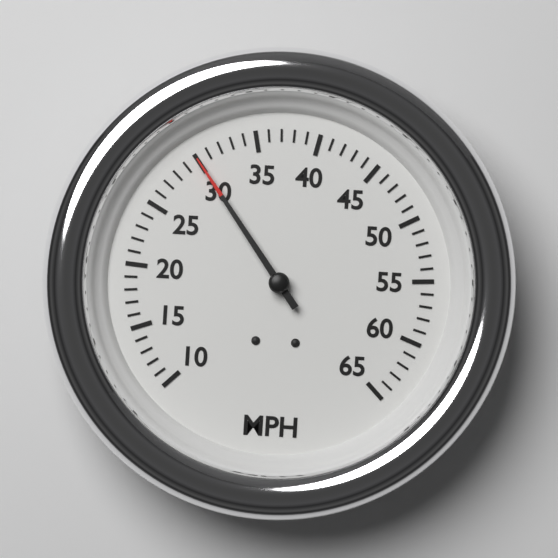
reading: 30 MPH
